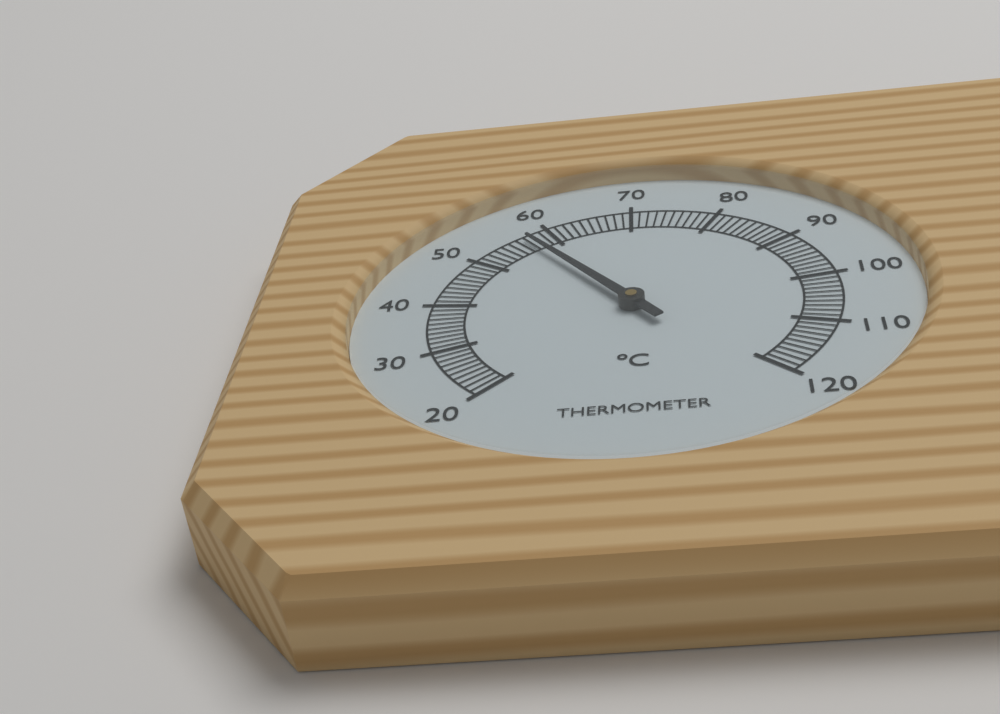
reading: 57 °C
